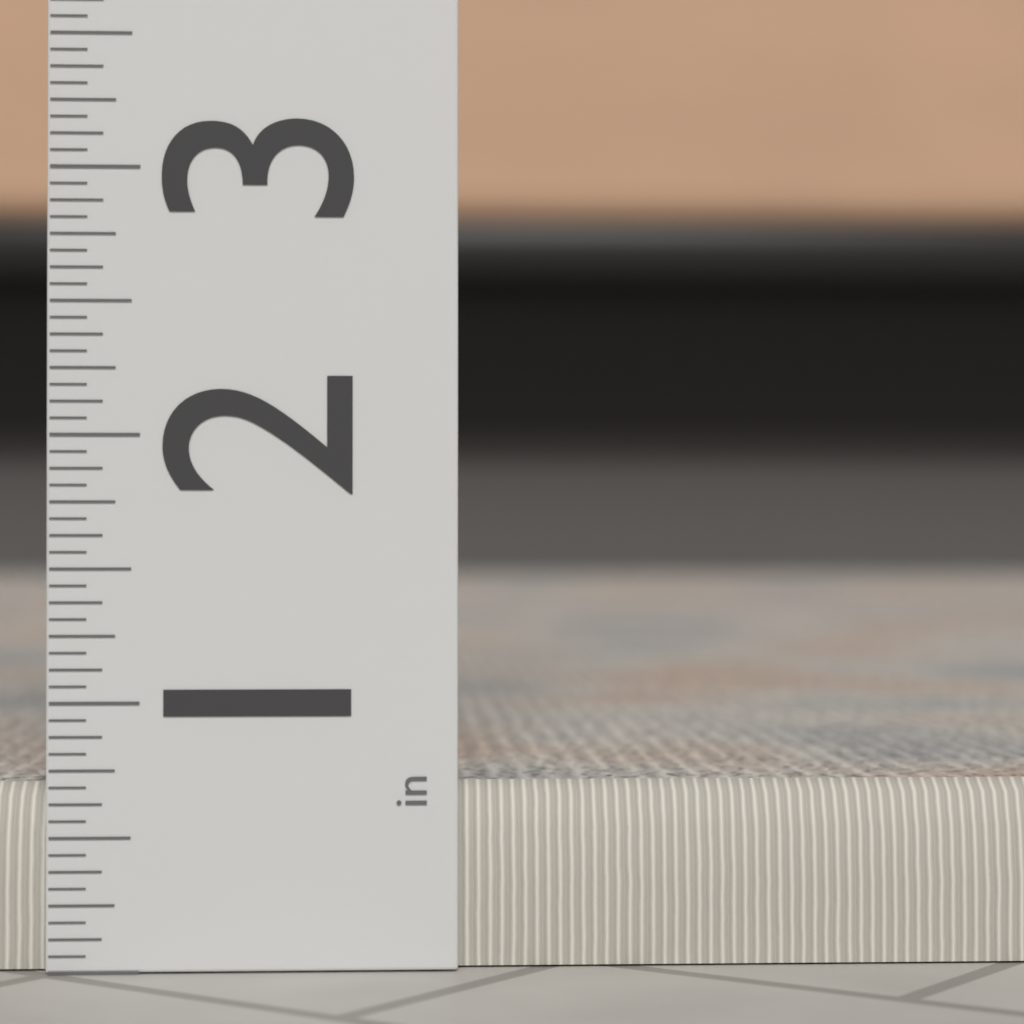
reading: 0.6875 in
